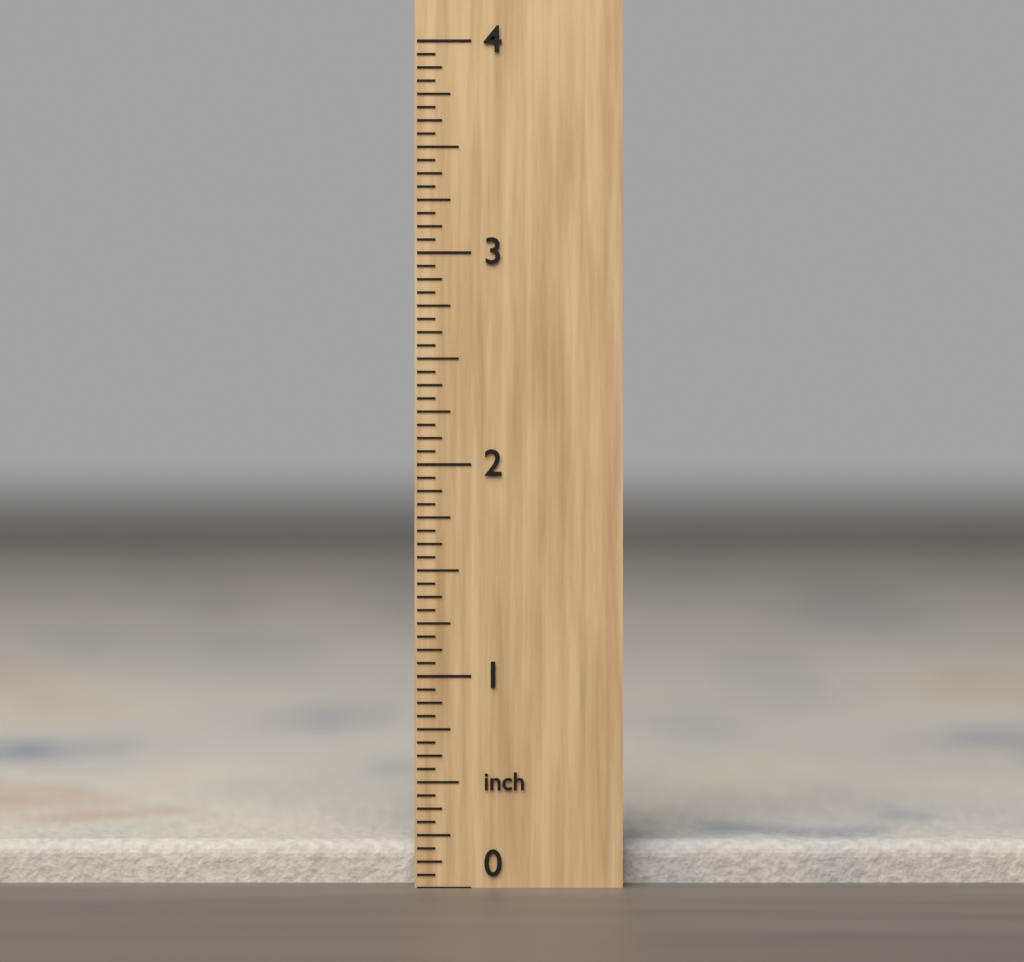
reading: 0.2000 inch
